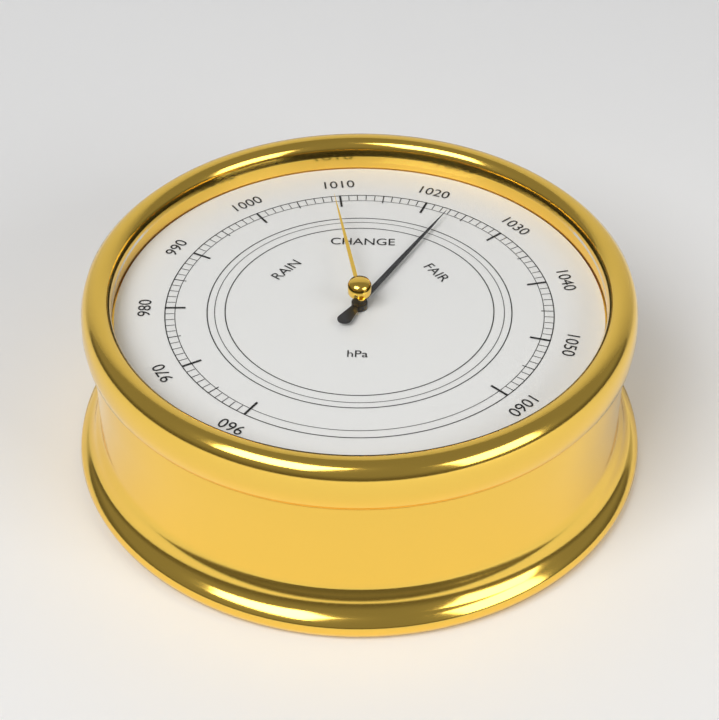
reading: 1023 hPa
